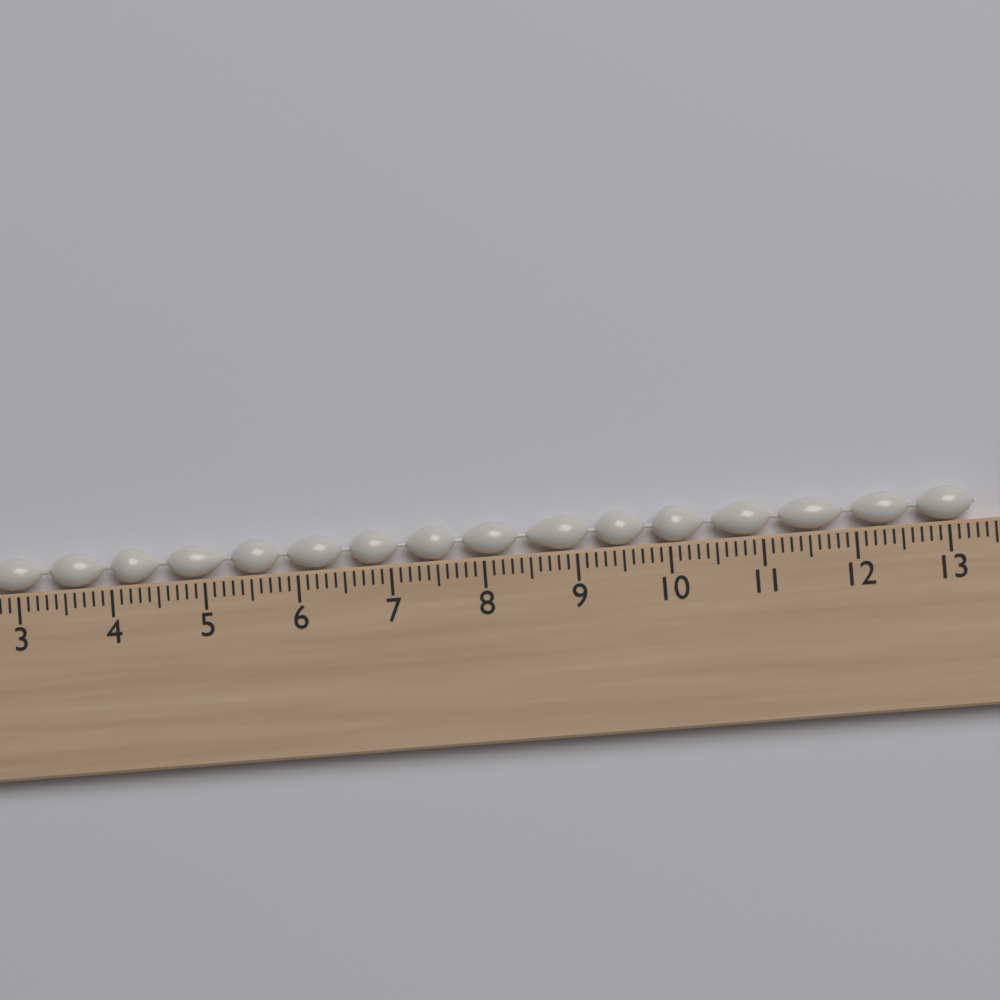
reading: 13.3 cm
